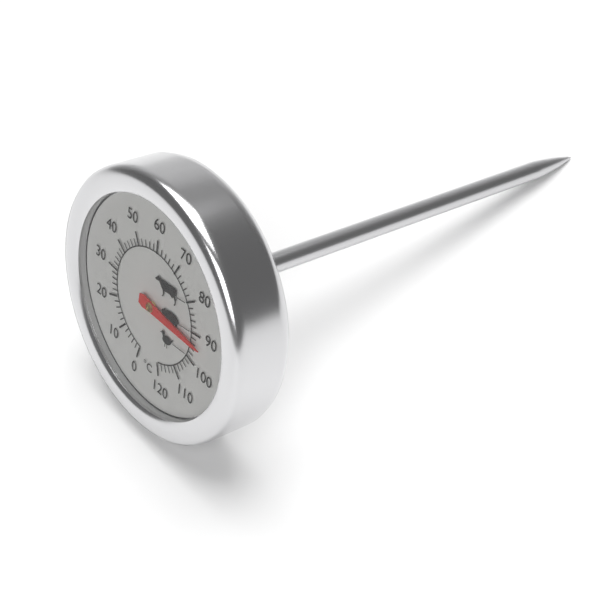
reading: 94 °C
